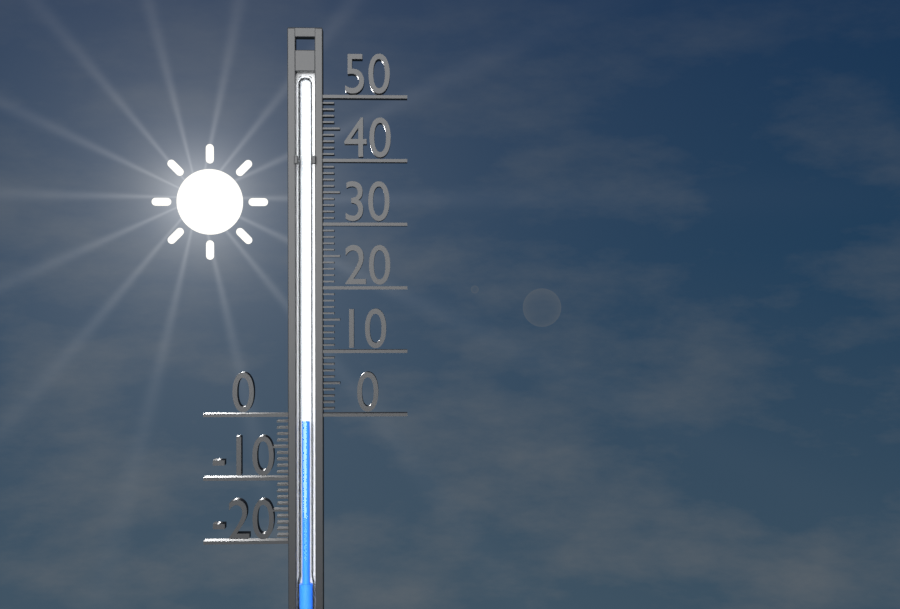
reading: -1 (no unit)
